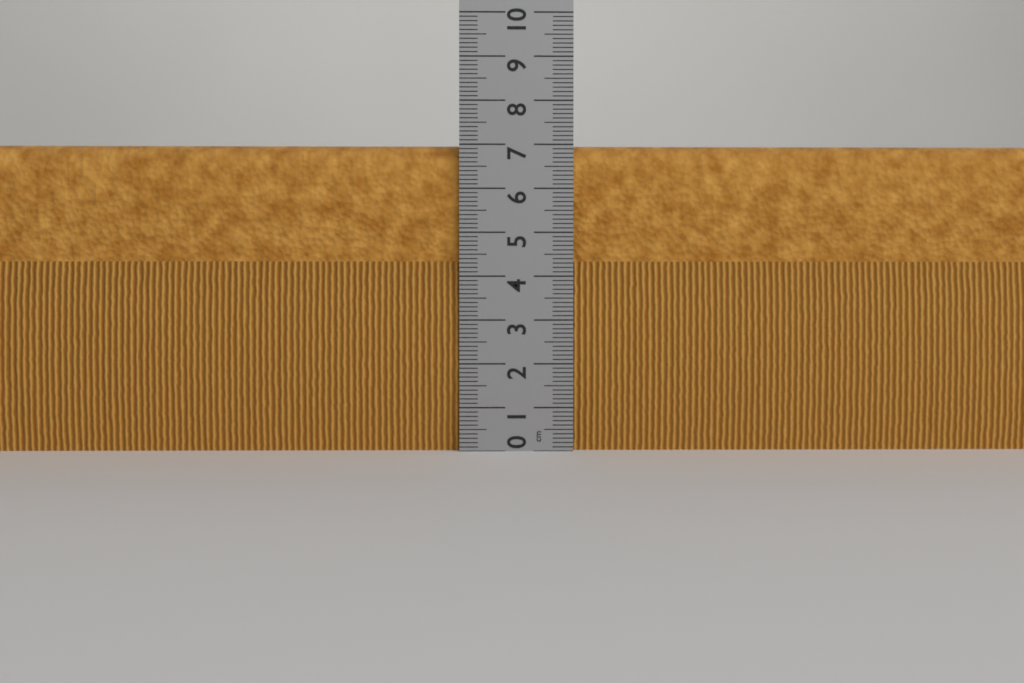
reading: 7.0 cm
